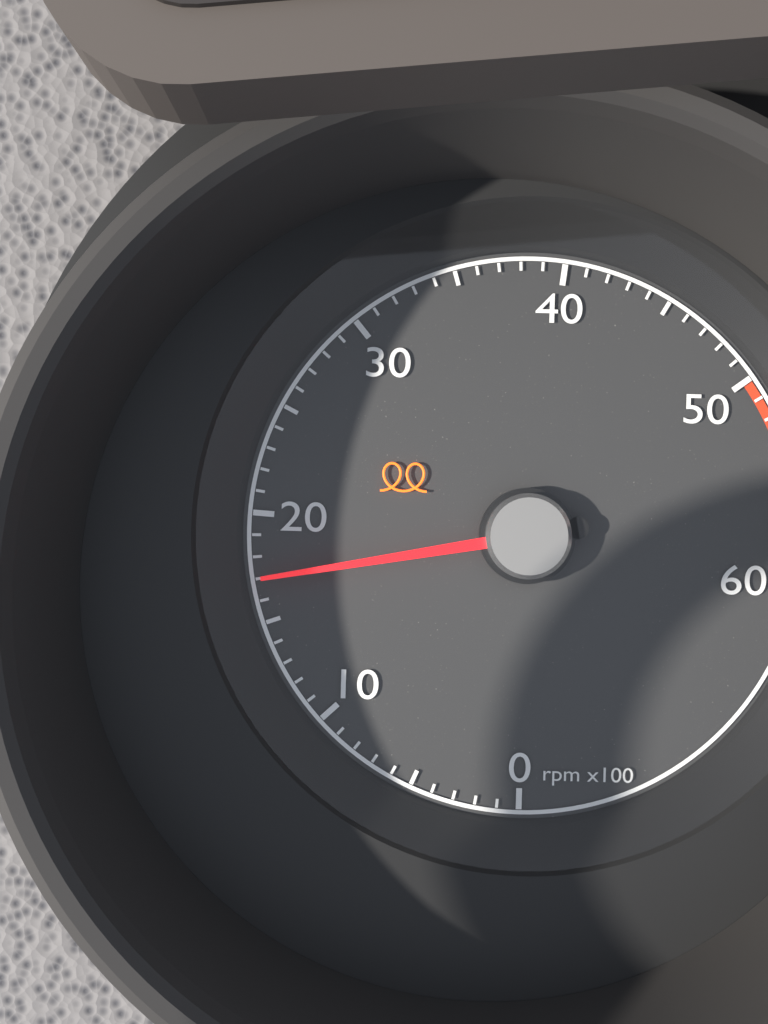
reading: 1700 rpm
